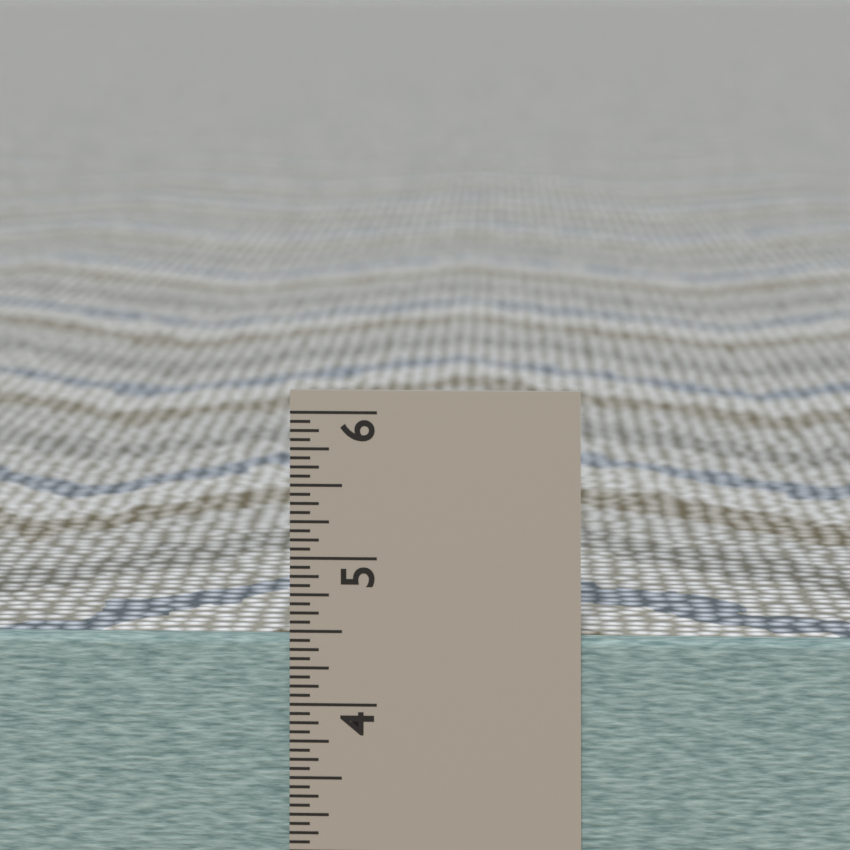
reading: 4.4375 in
